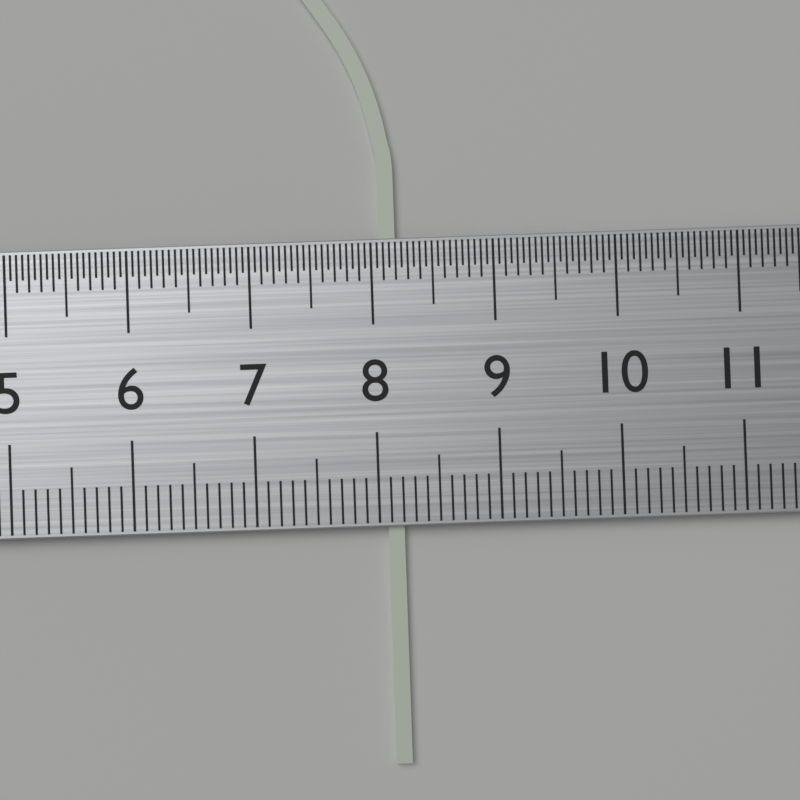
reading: 8.2 cm
